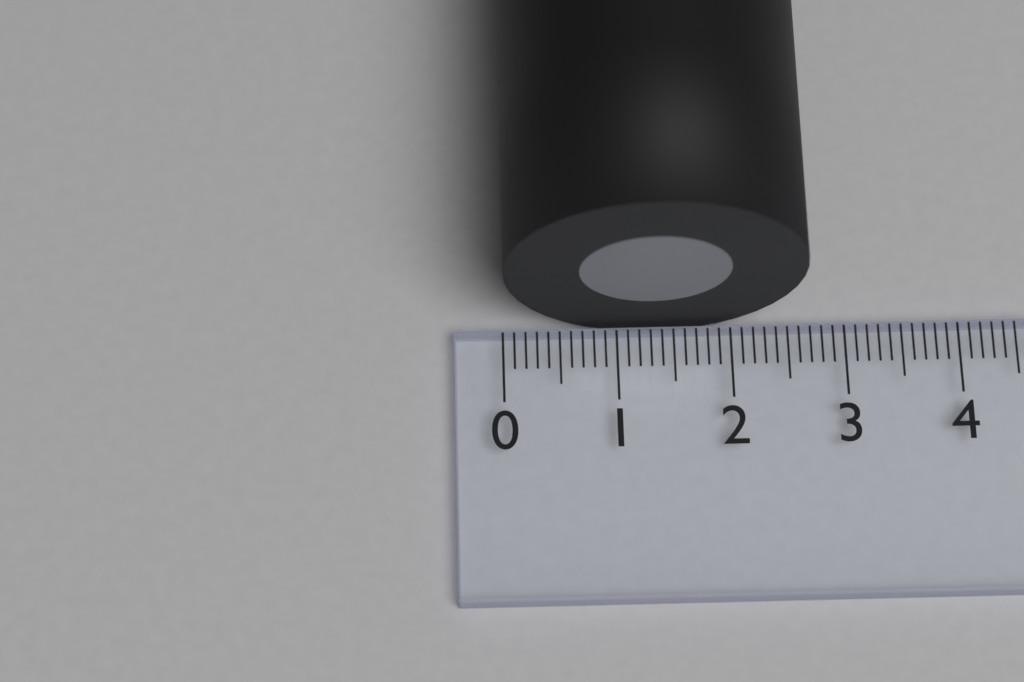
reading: 2.6 (no unit)
